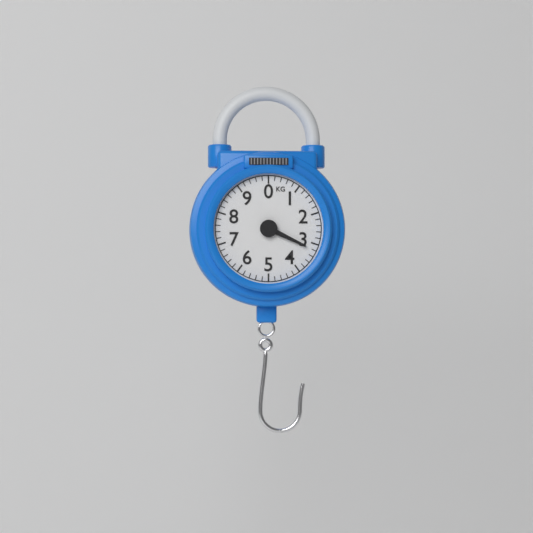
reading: 3.2 kg
